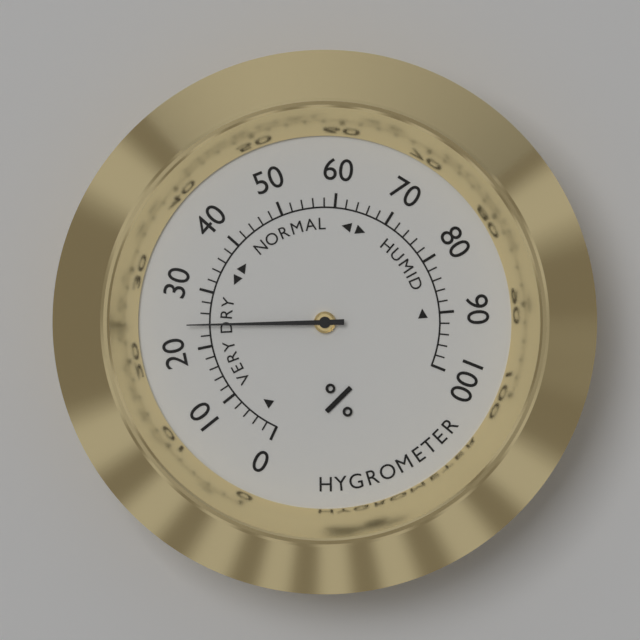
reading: 24 %
